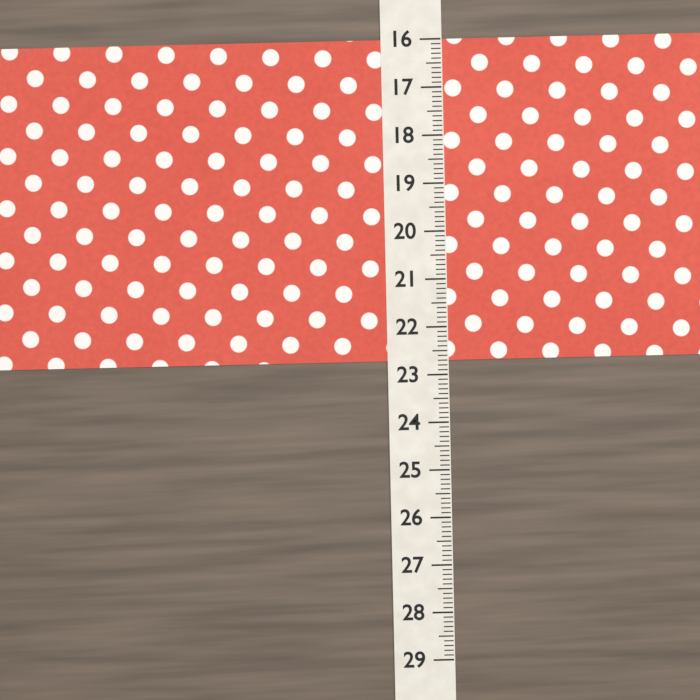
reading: 22.7 (no unit)
